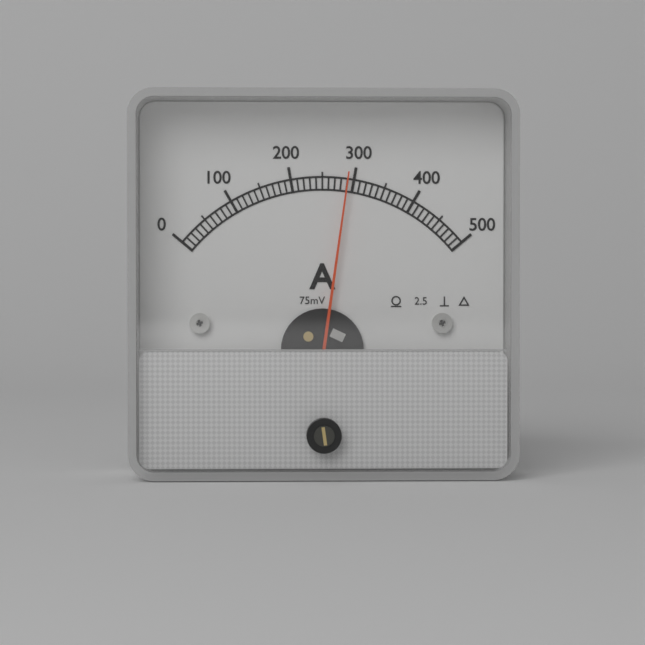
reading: 290 A
